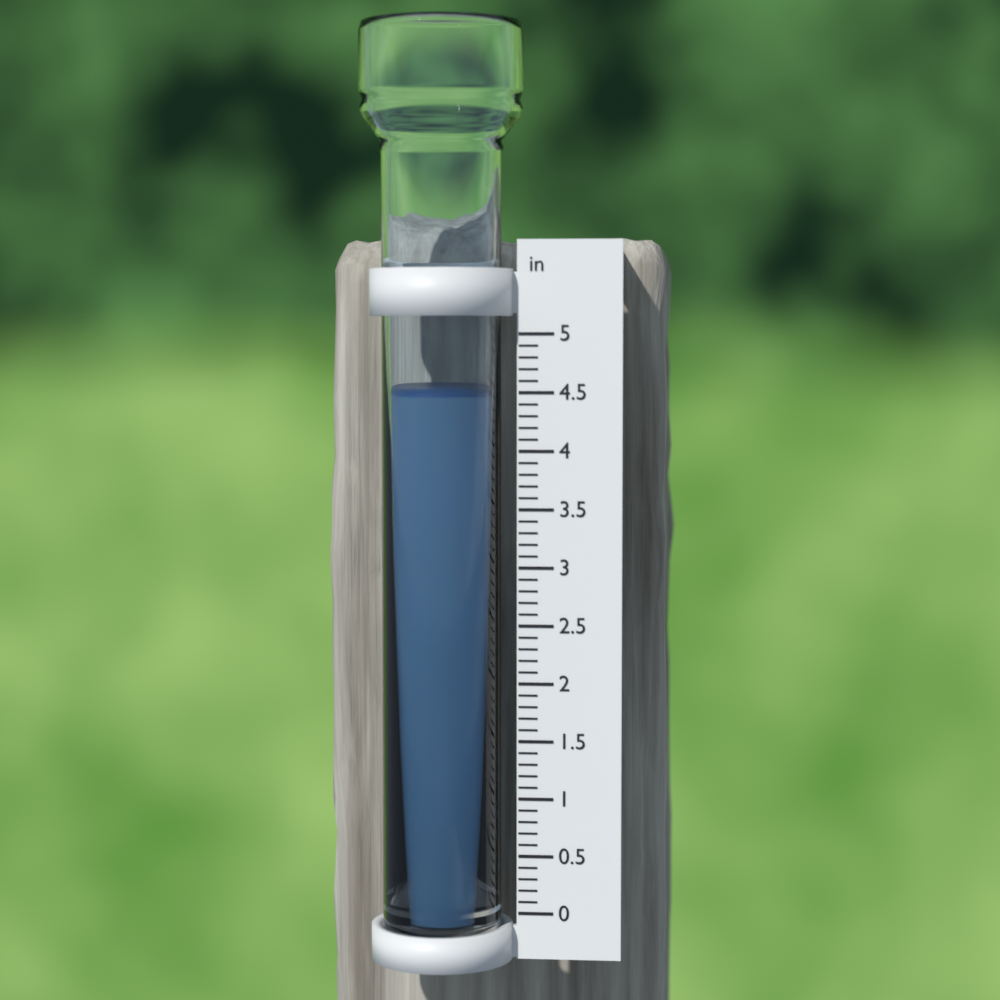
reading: 4.5 in
